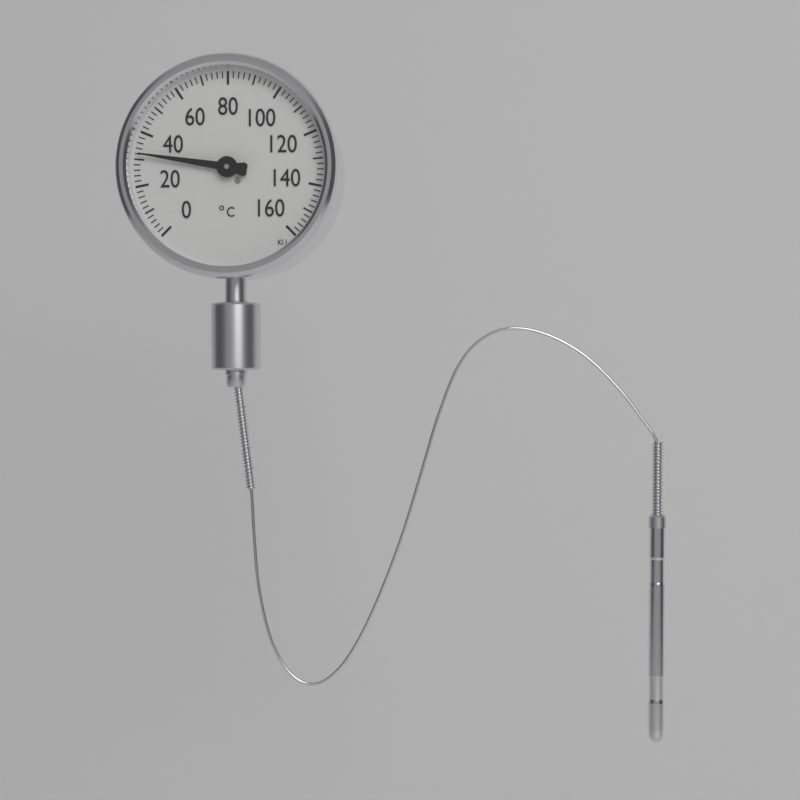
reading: 32 °C
